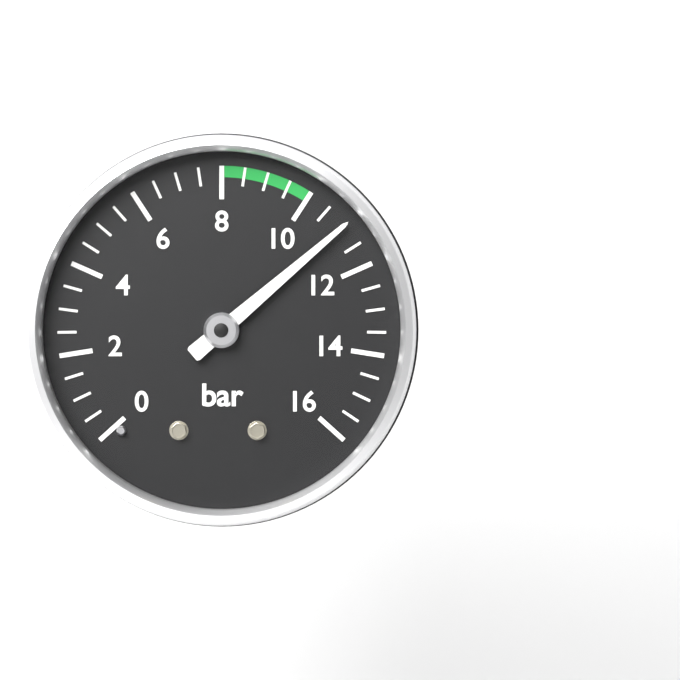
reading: 11.0 bar
